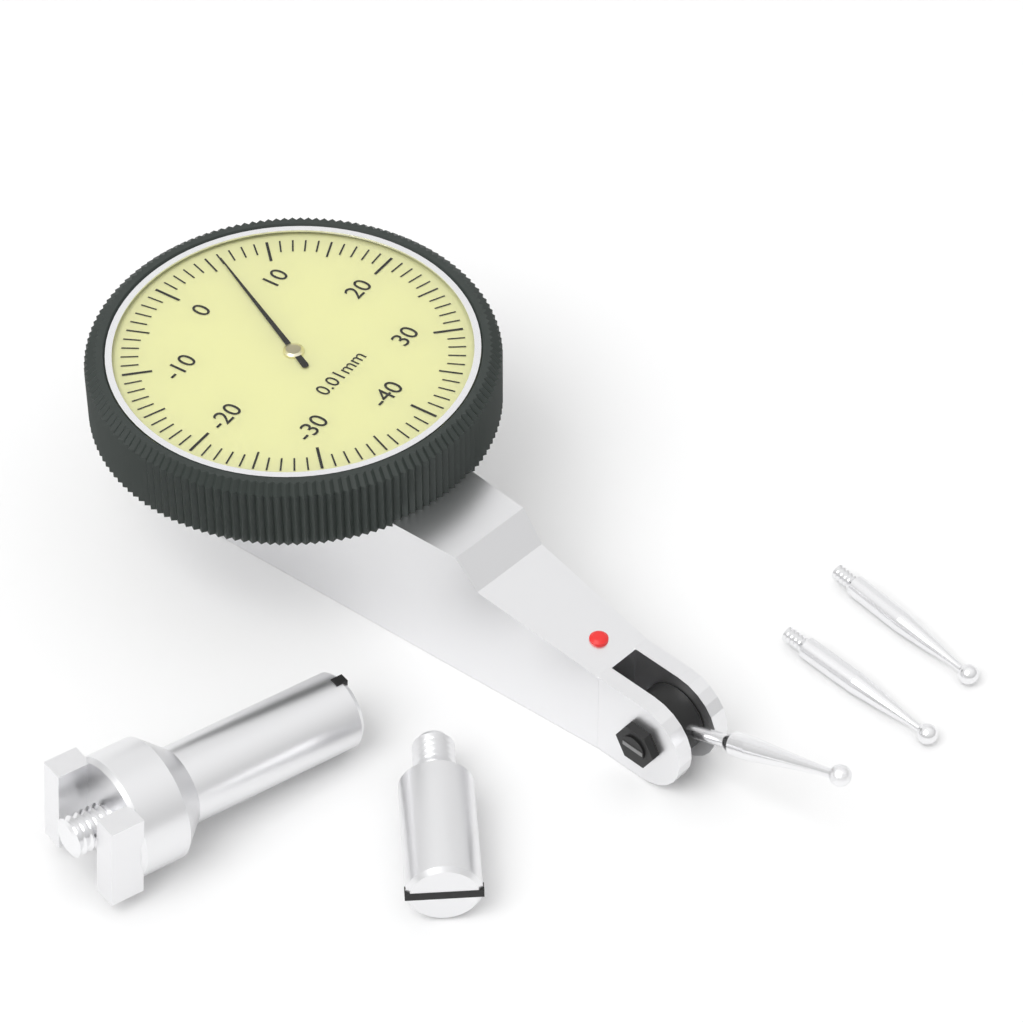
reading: 6 0.01mm
